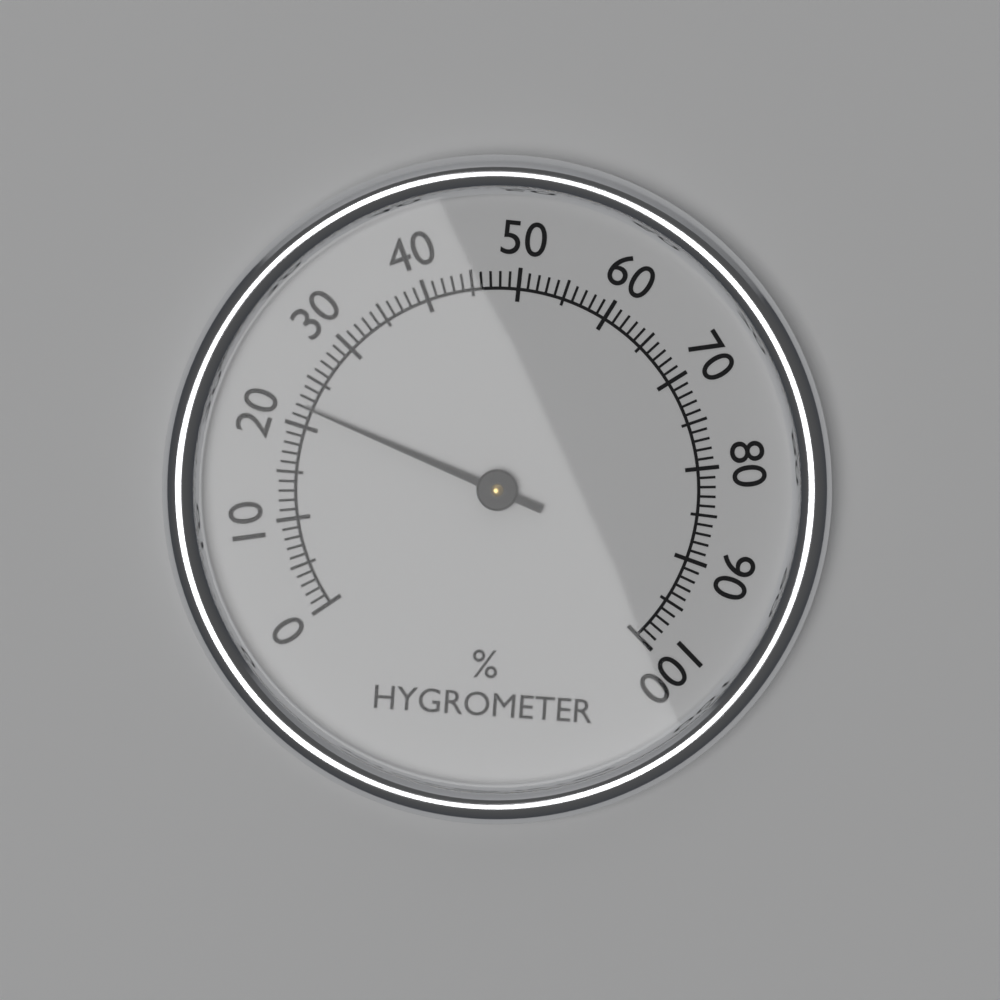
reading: 22 %
